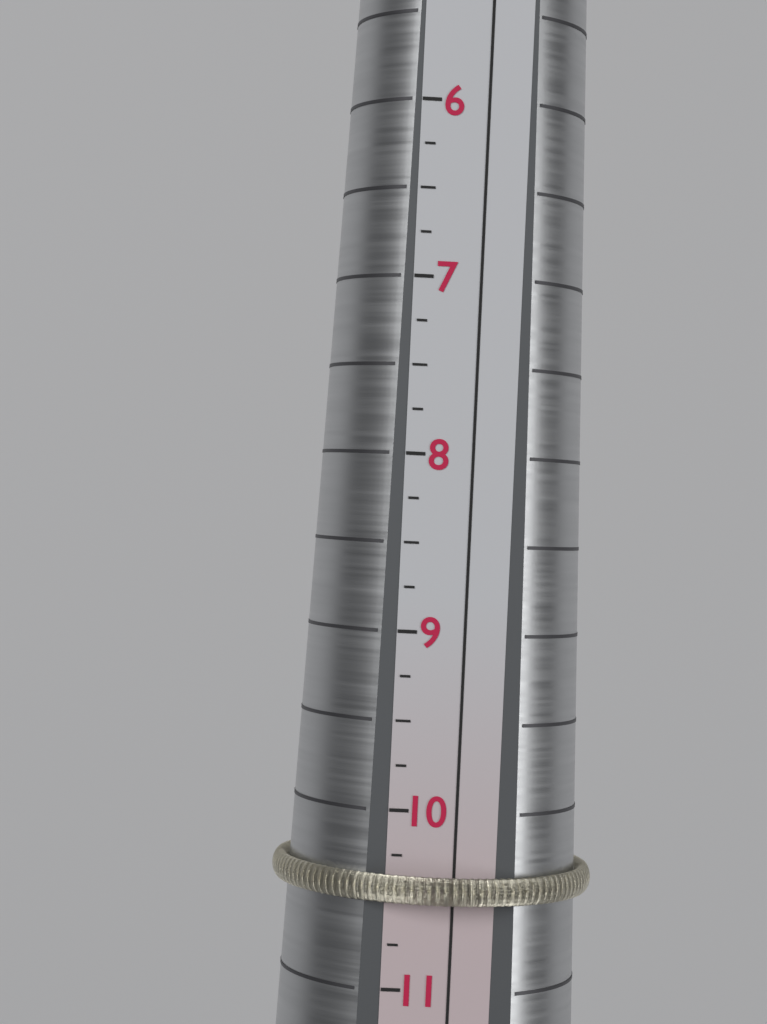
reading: 10.50 (no unit)
